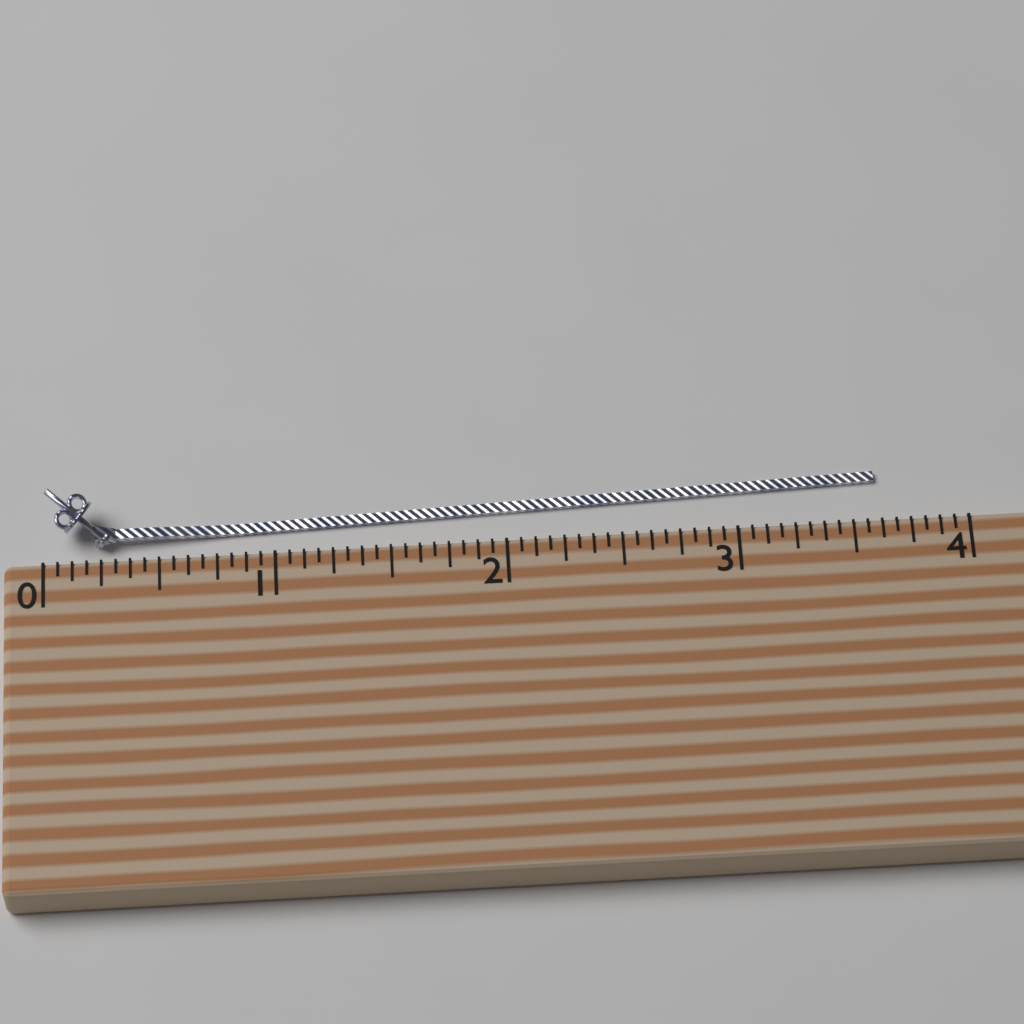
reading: 3.6250 (no unit)
